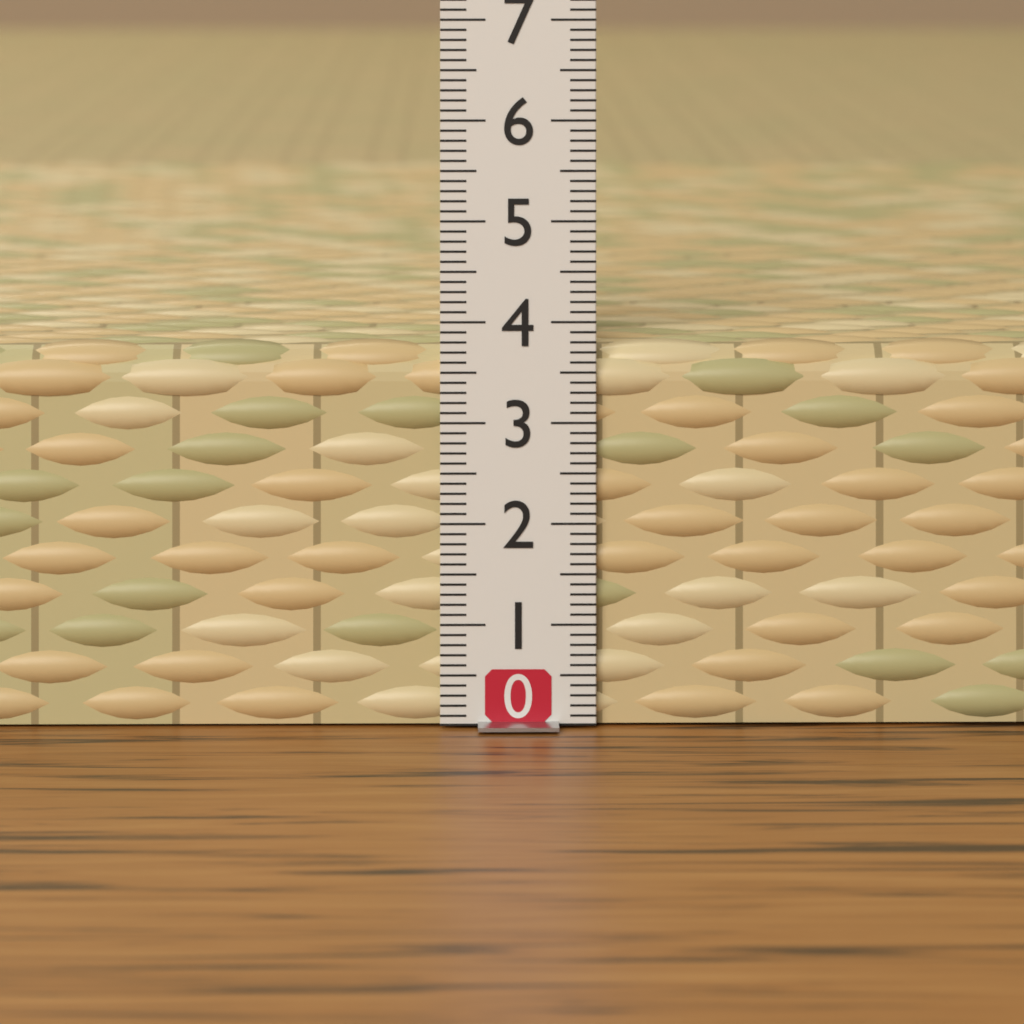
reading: 3.8 (no unit)
